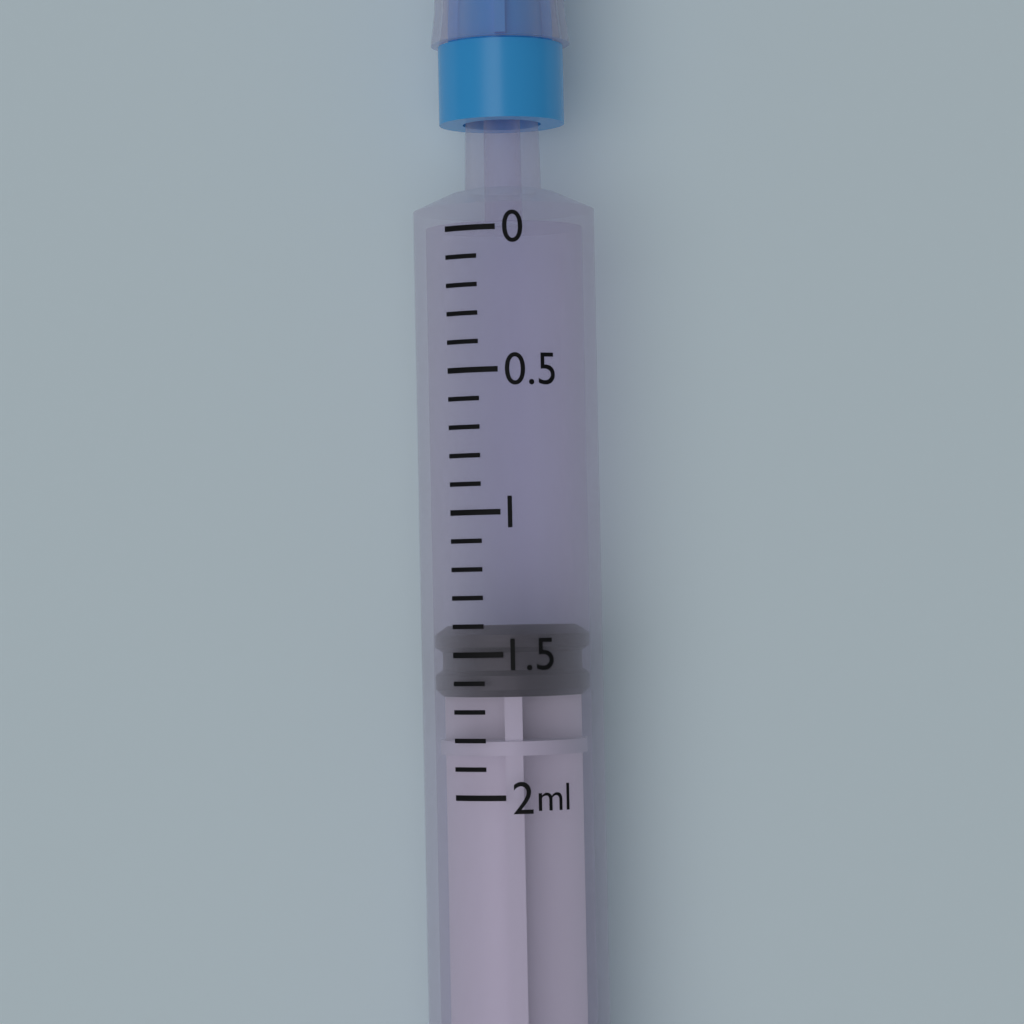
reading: 1.4 ml
